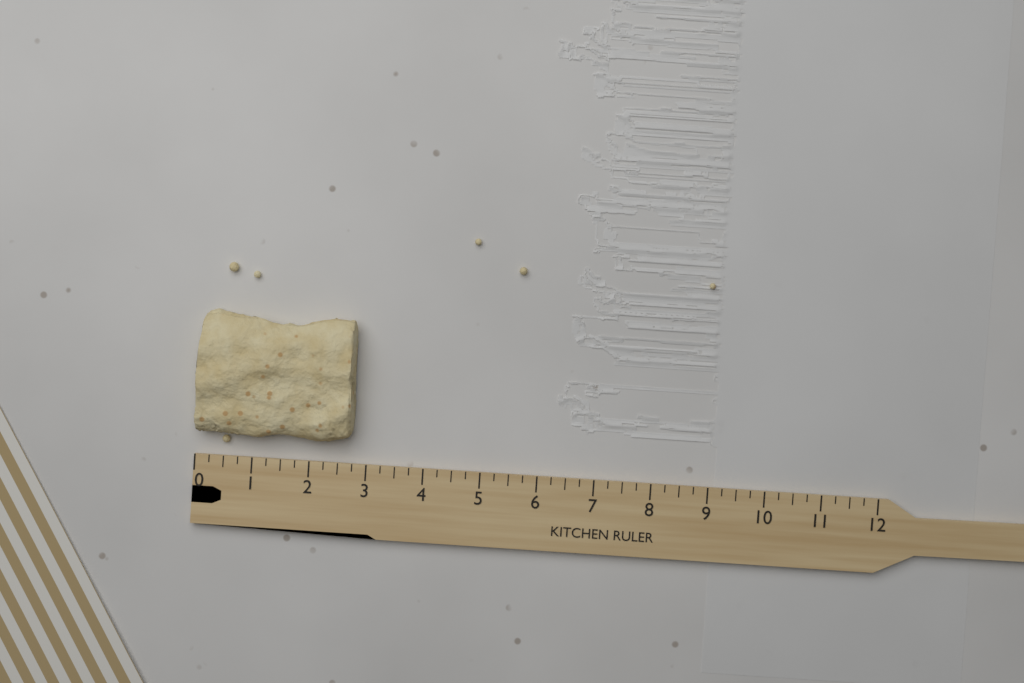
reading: 2.75 (no unit)
